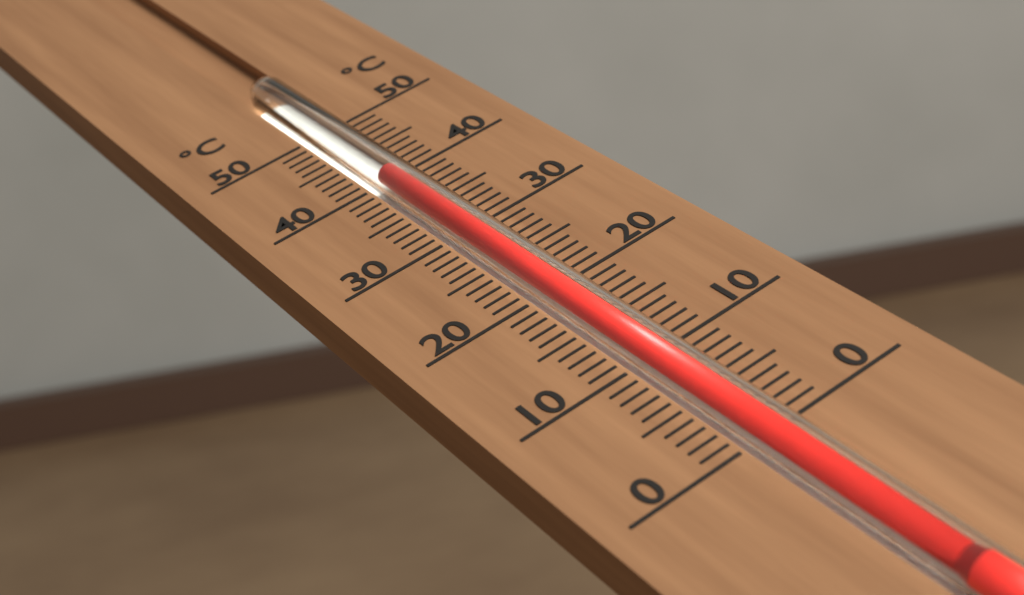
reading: 40 °C
